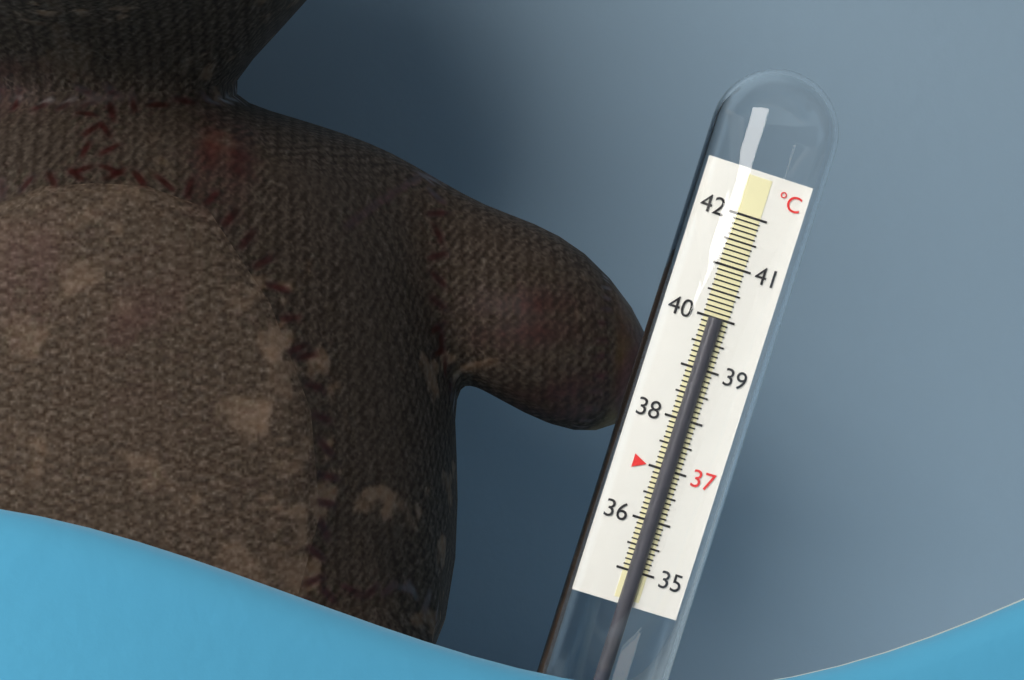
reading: 40.0 °C
